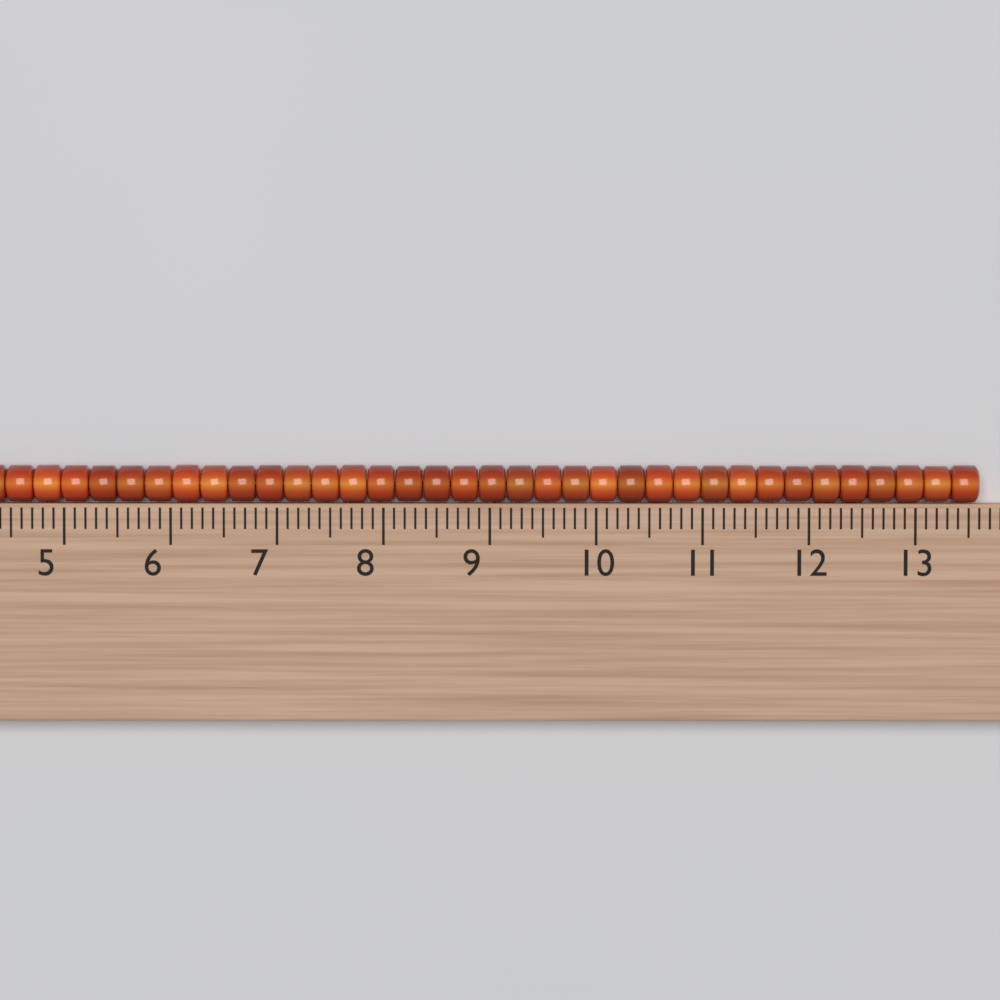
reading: 13.6 (no unit)
